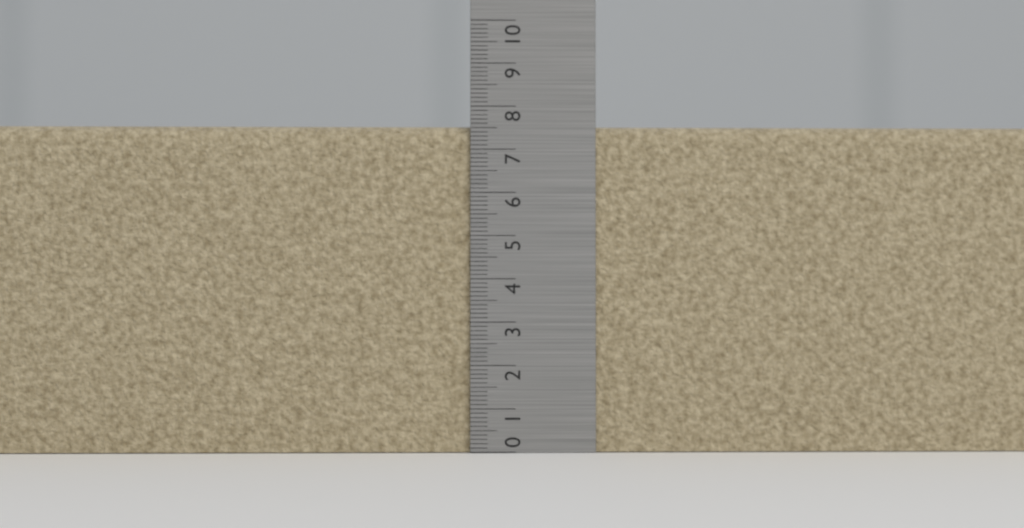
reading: 7.6 (no unit)
